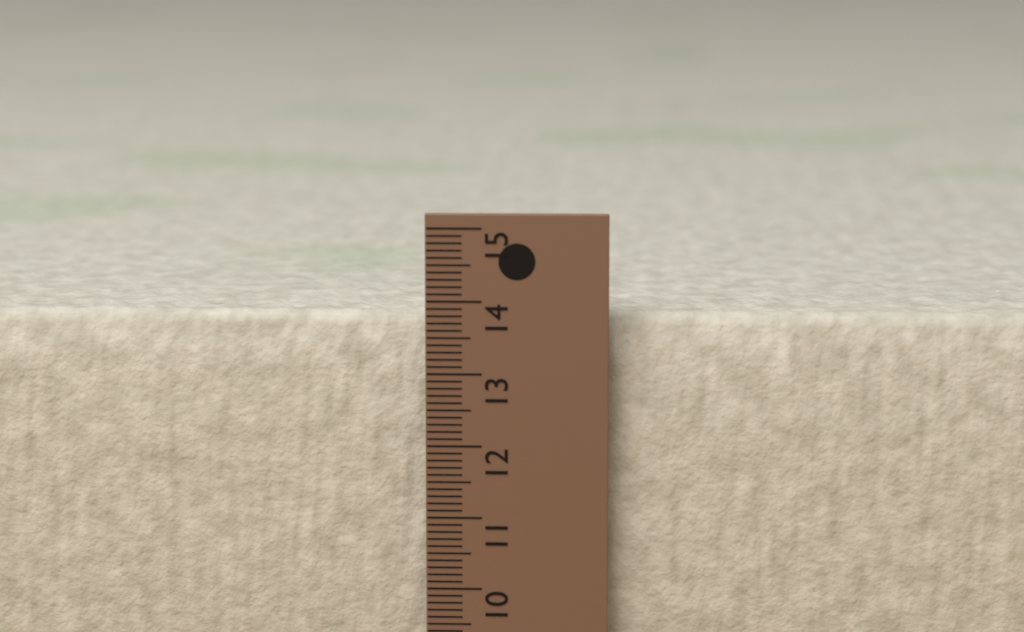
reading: 13.8 cm
